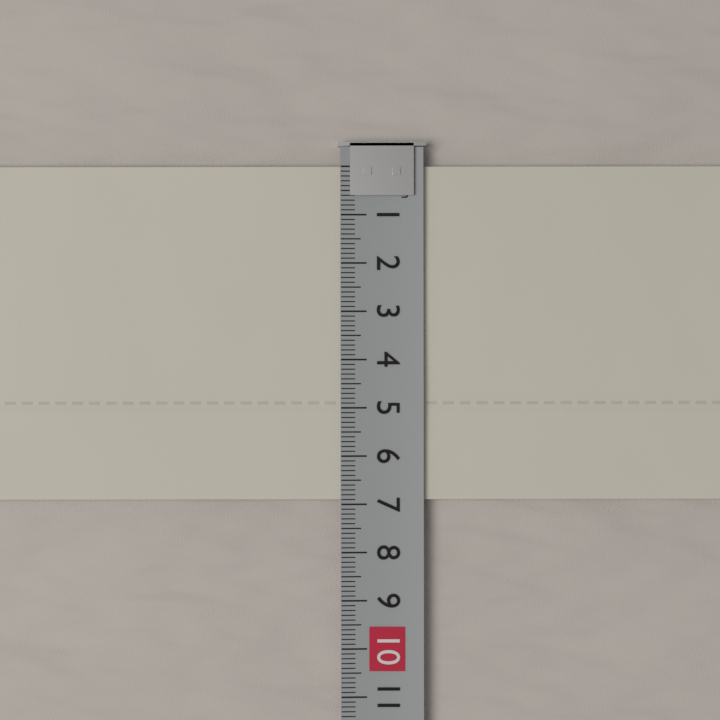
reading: 6.9 cm
